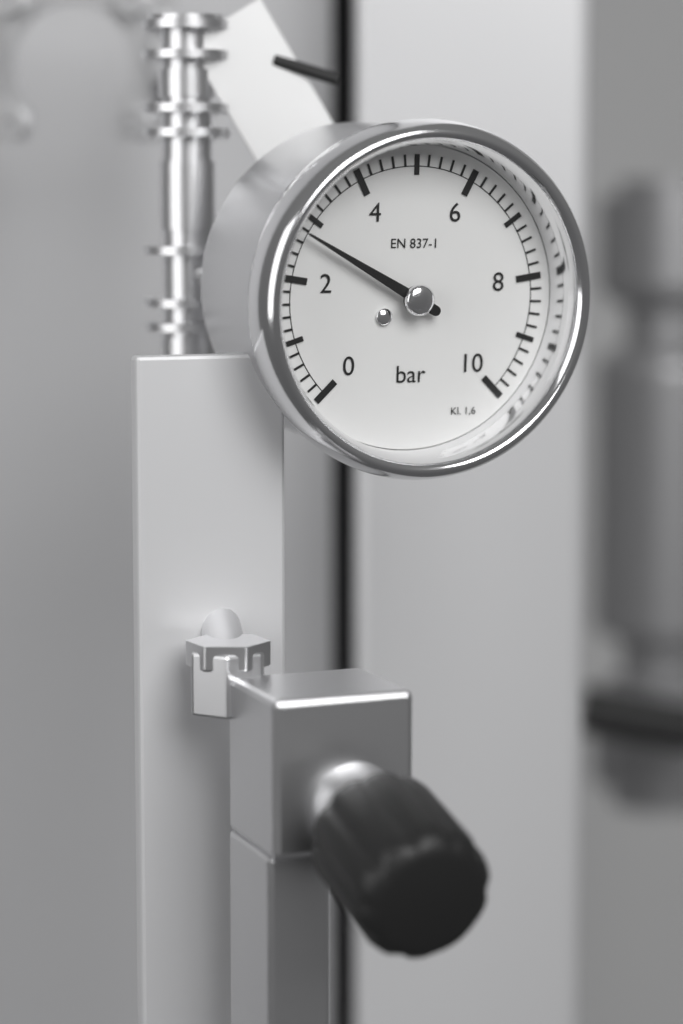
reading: 2.75 bar
